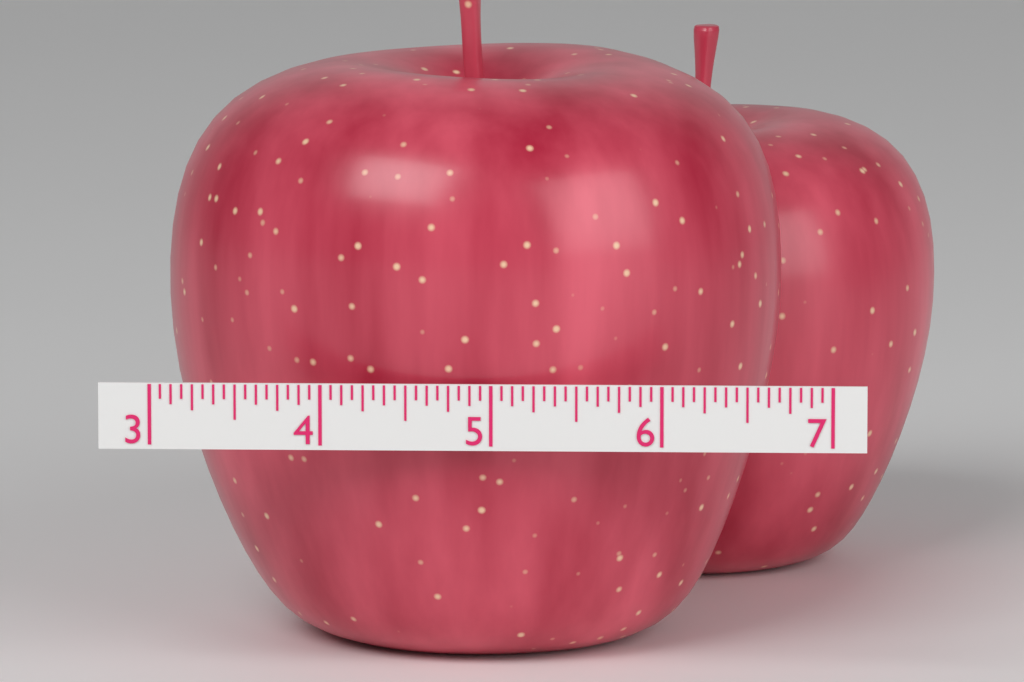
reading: 6.6875 (no unit)
